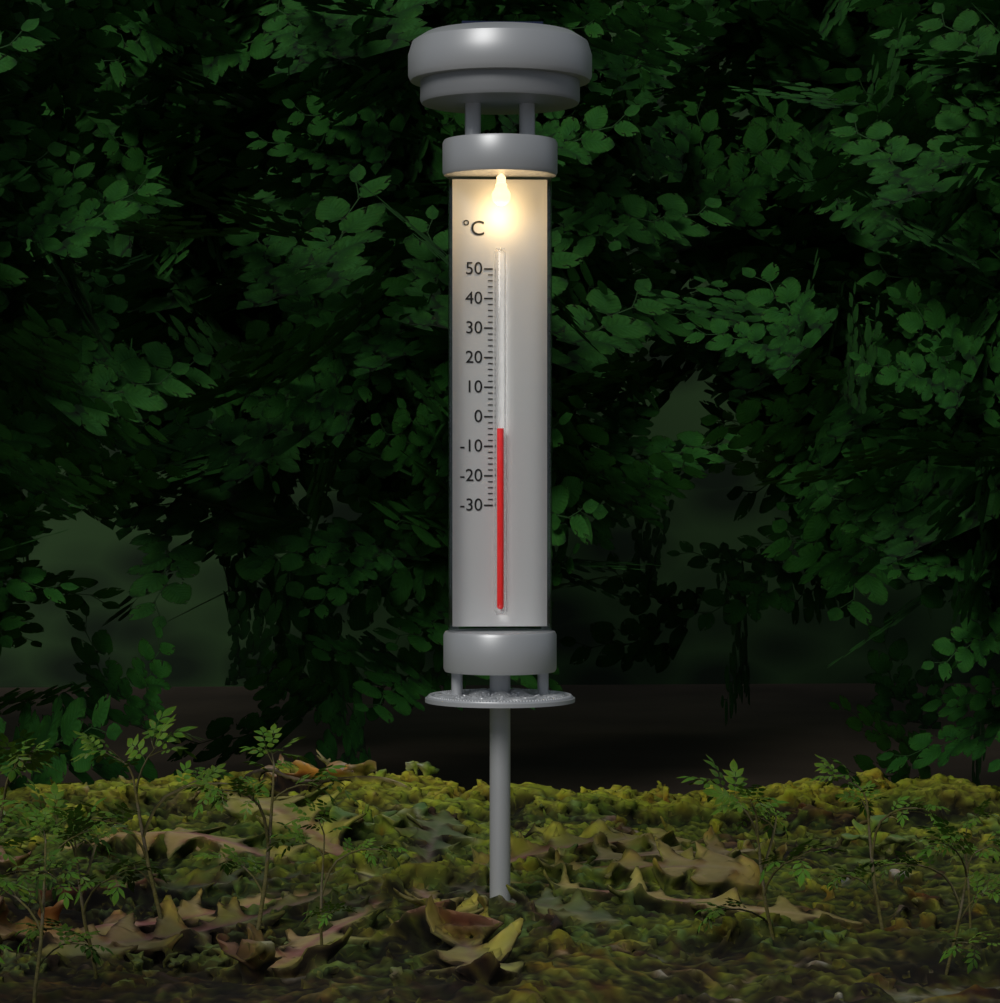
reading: -4 °C
